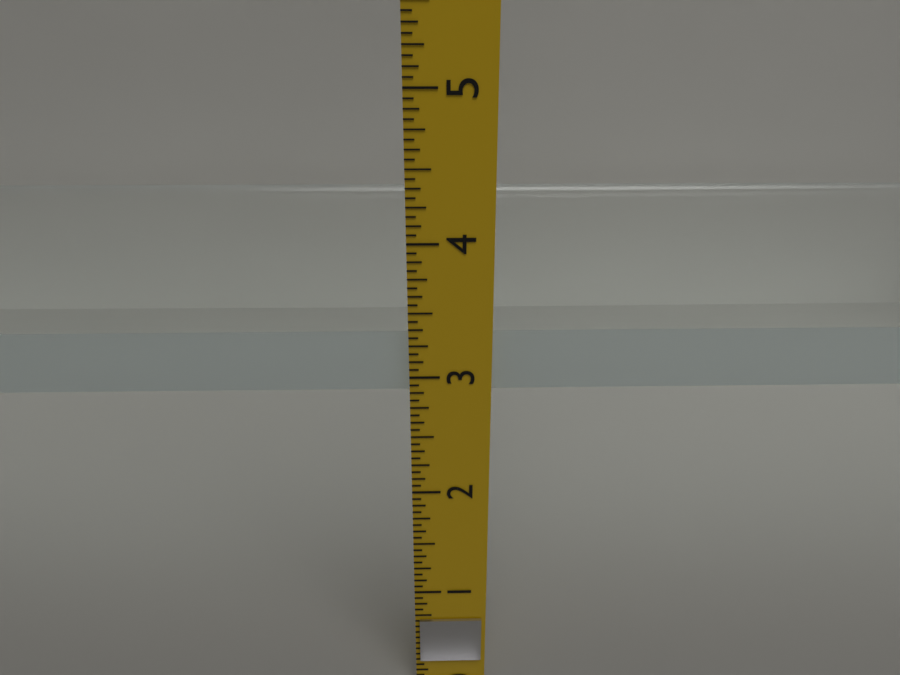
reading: 3.3125 in
